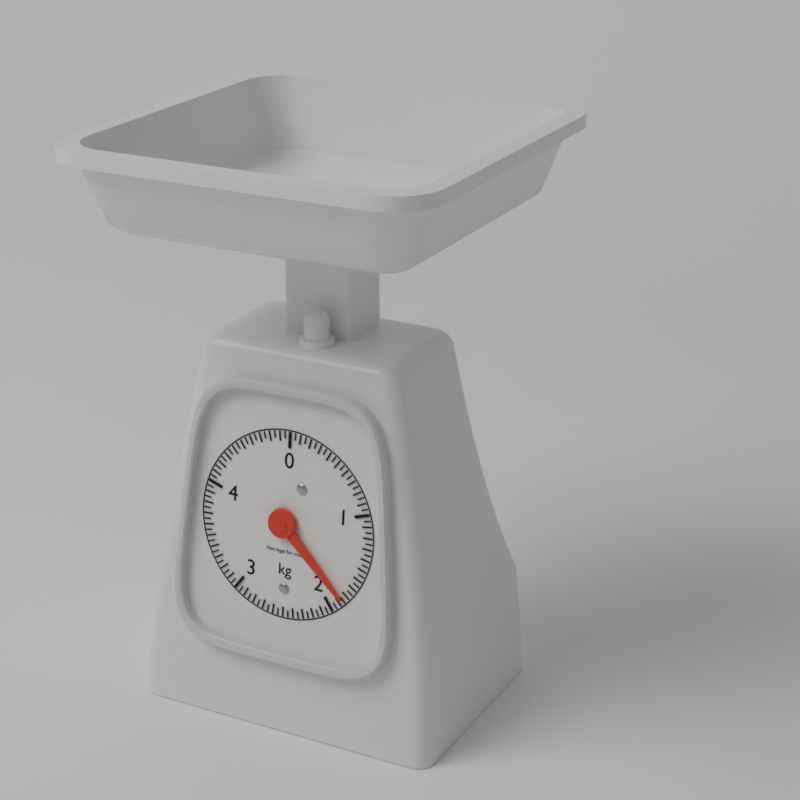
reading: 1.85 kg
